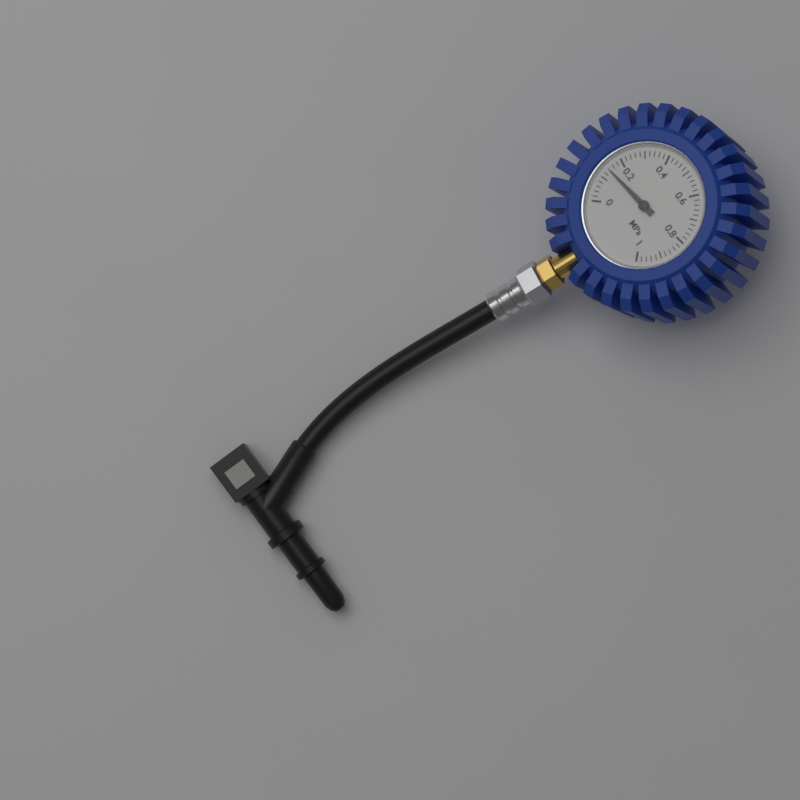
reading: 0.14 MPa
